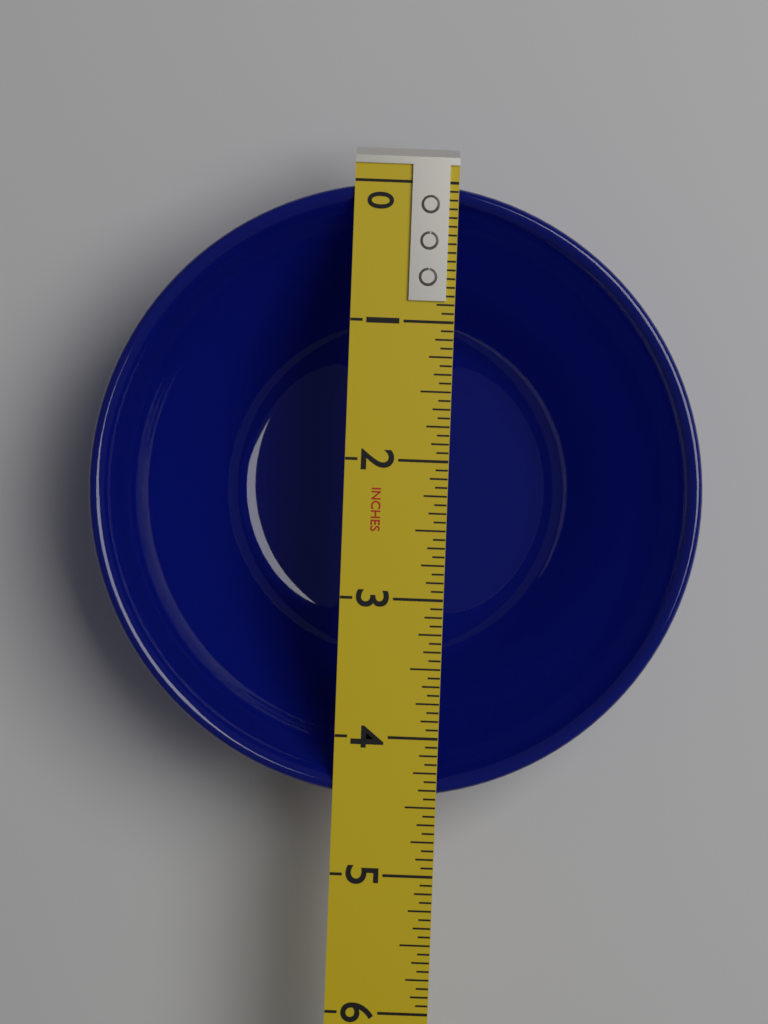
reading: 4.4375 in
